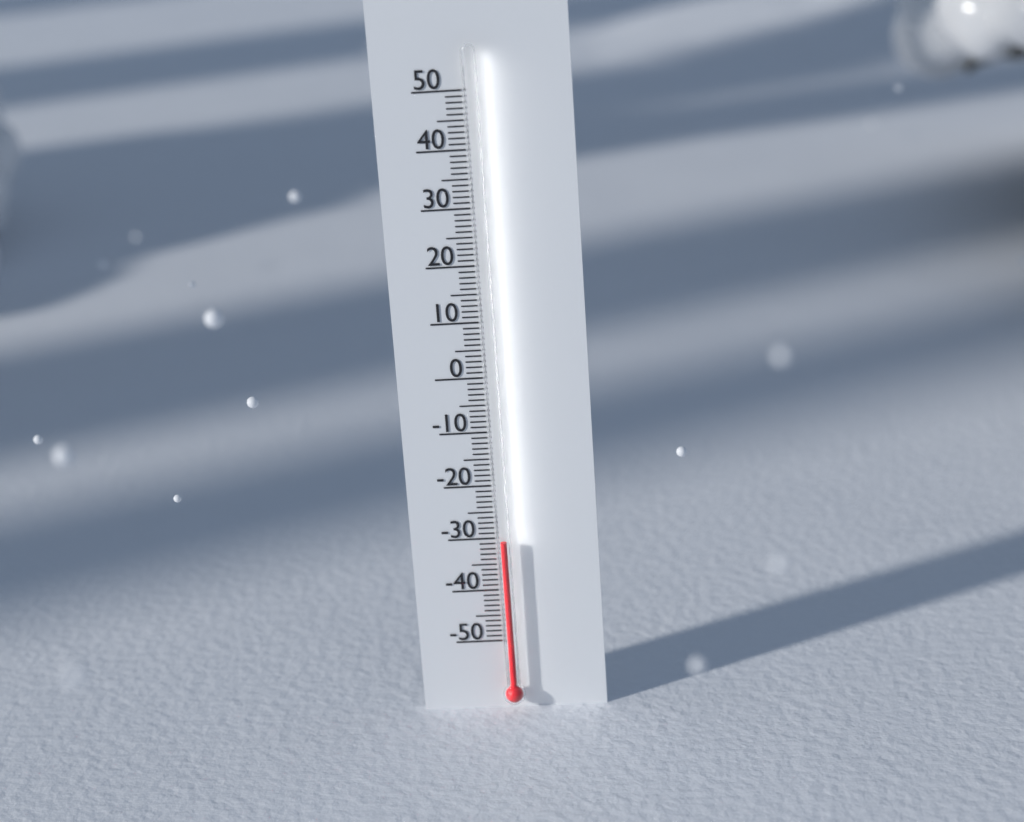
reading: -30 (no unit)
